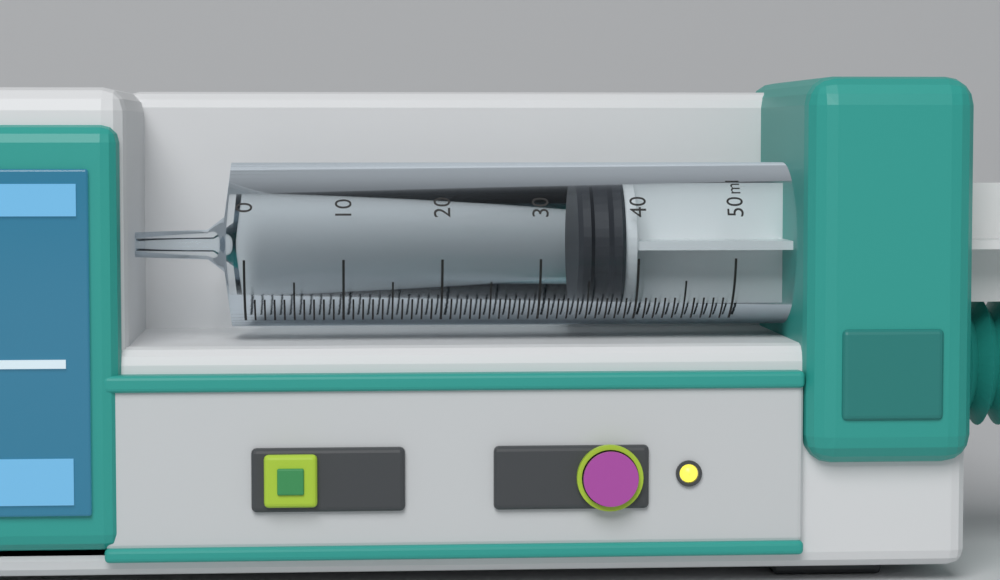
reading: 34 ml
